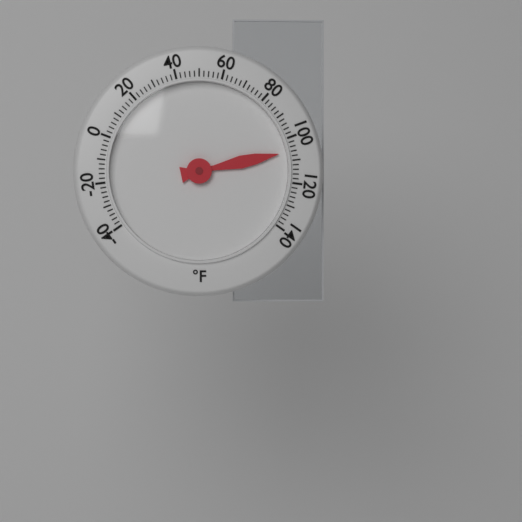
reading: 106 °F
